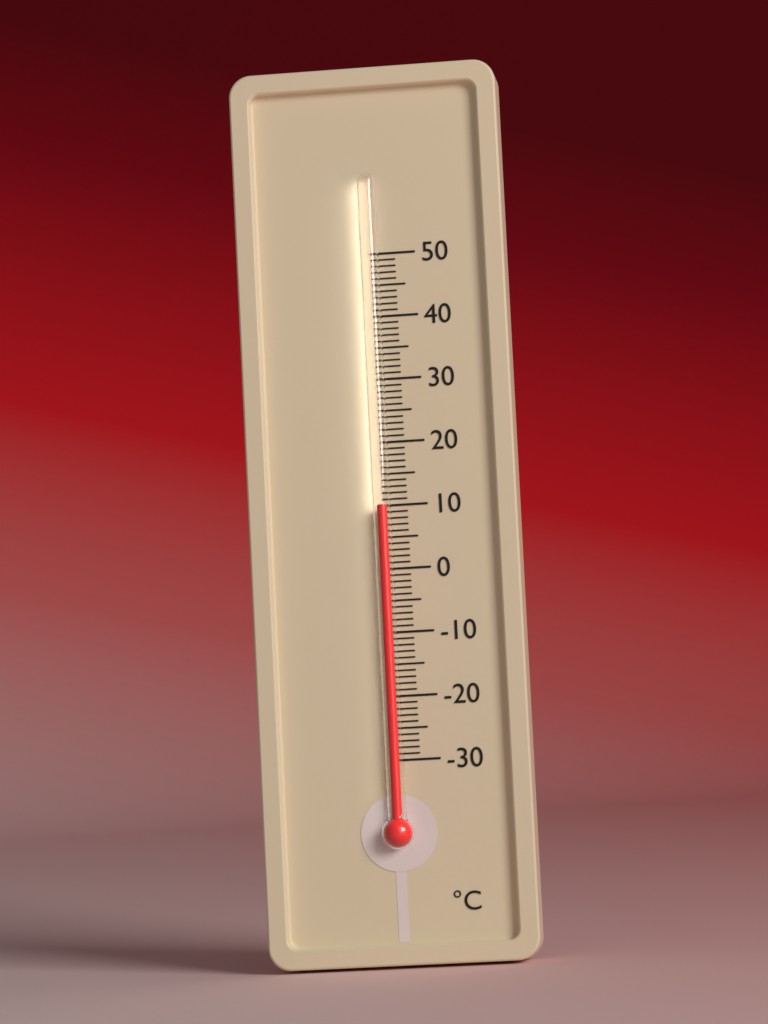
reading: 10 °C
